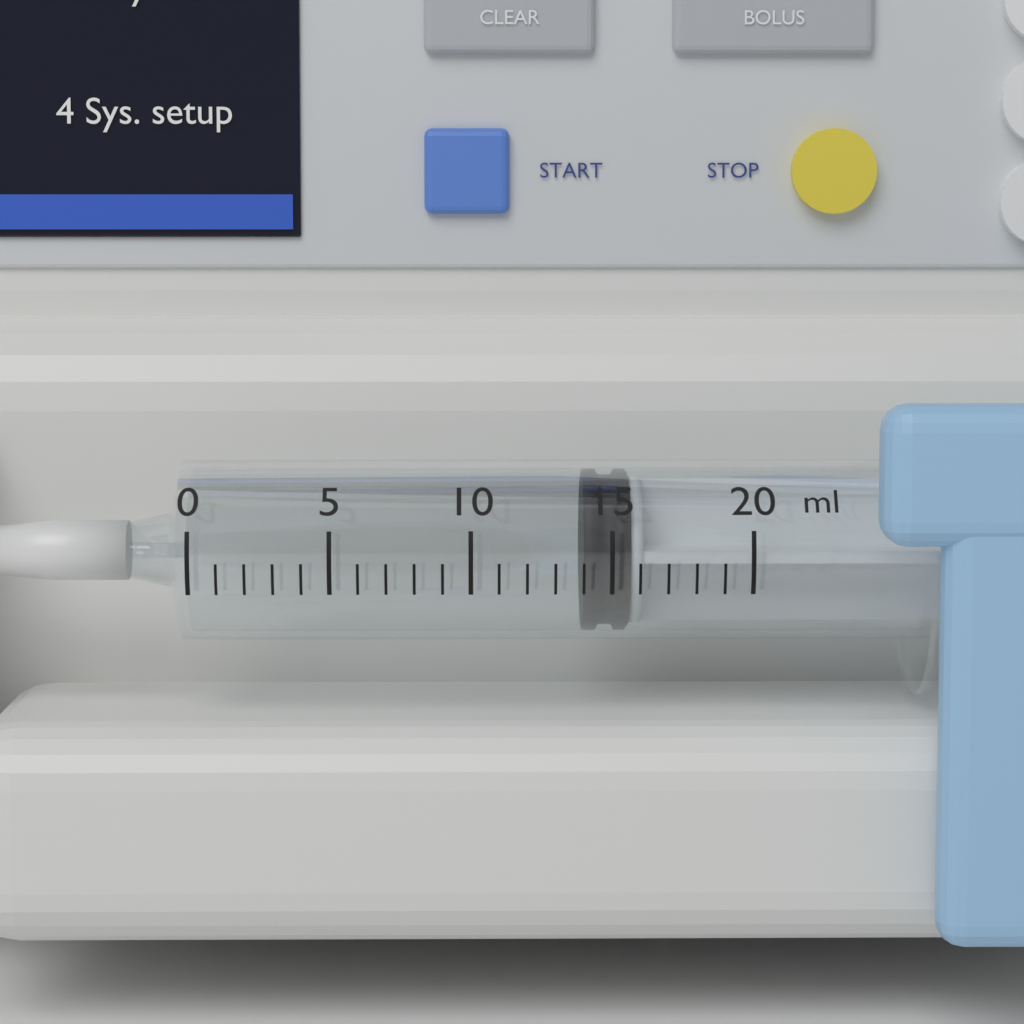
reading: 14 ml
